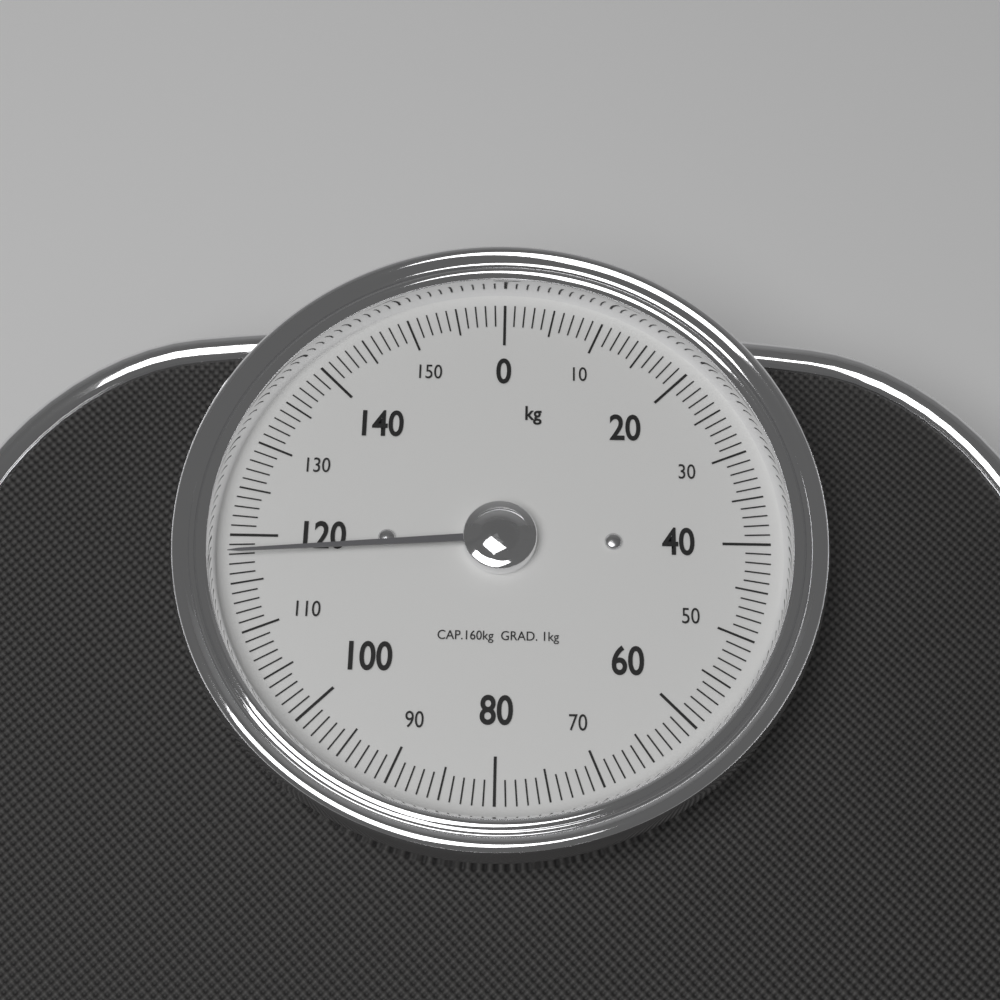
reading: 118 kg
